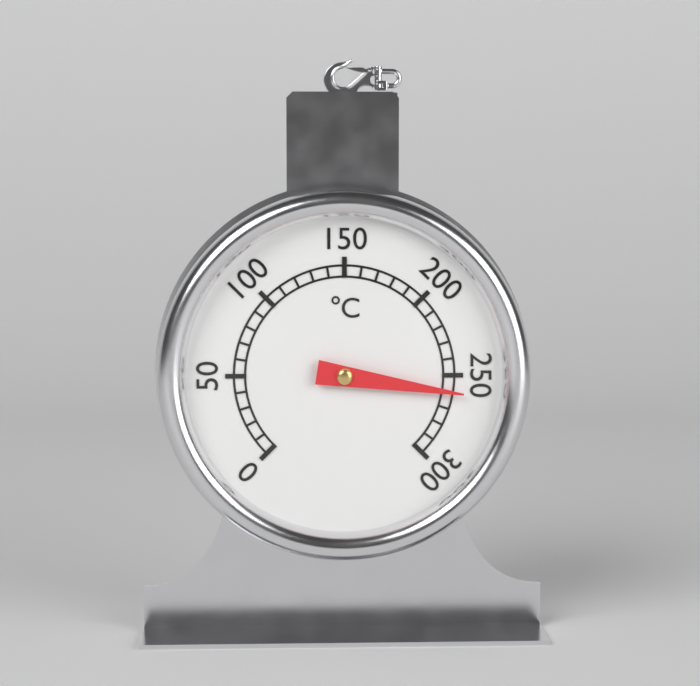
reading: 260 °C
